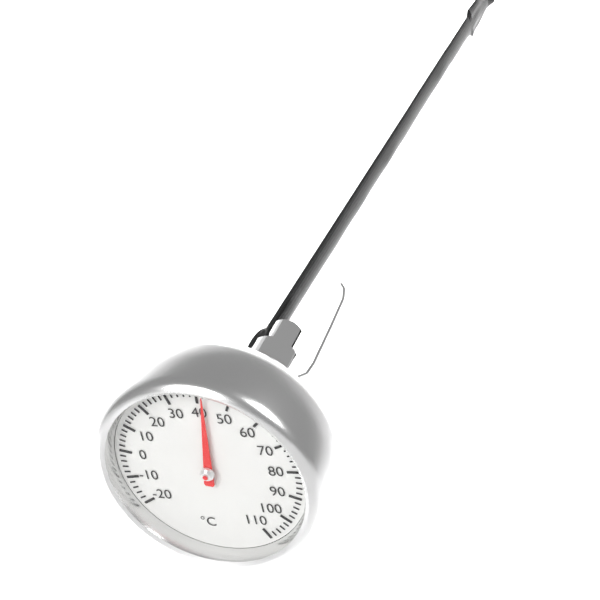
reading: 42 °C
